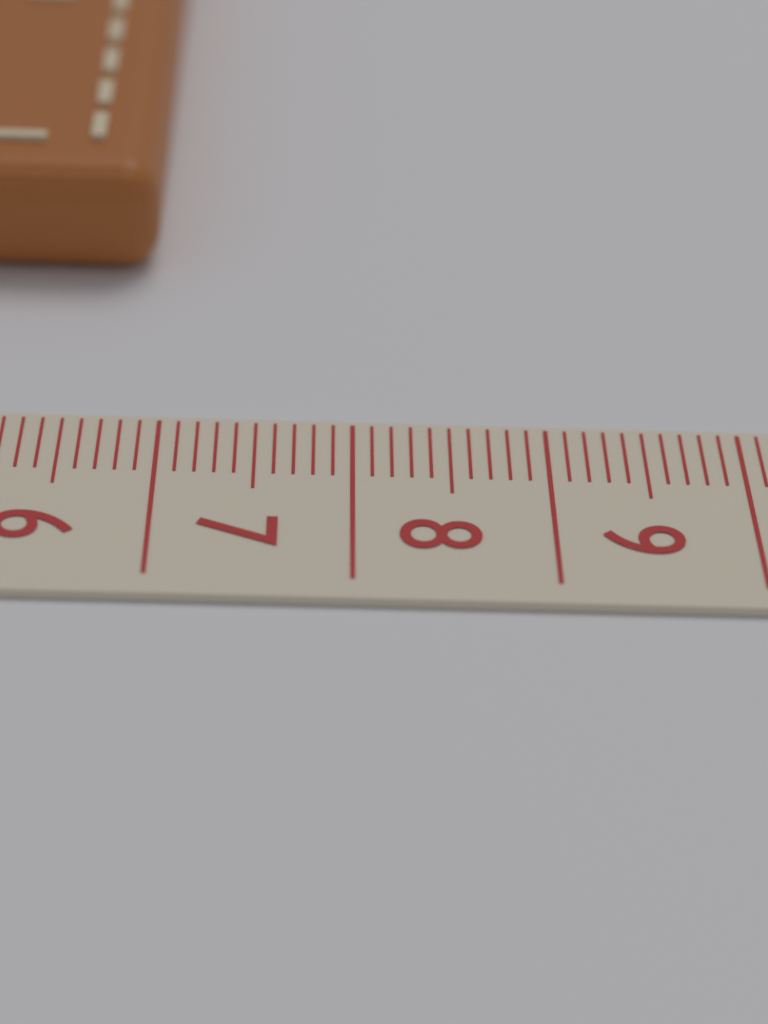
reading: 6.9 cm
